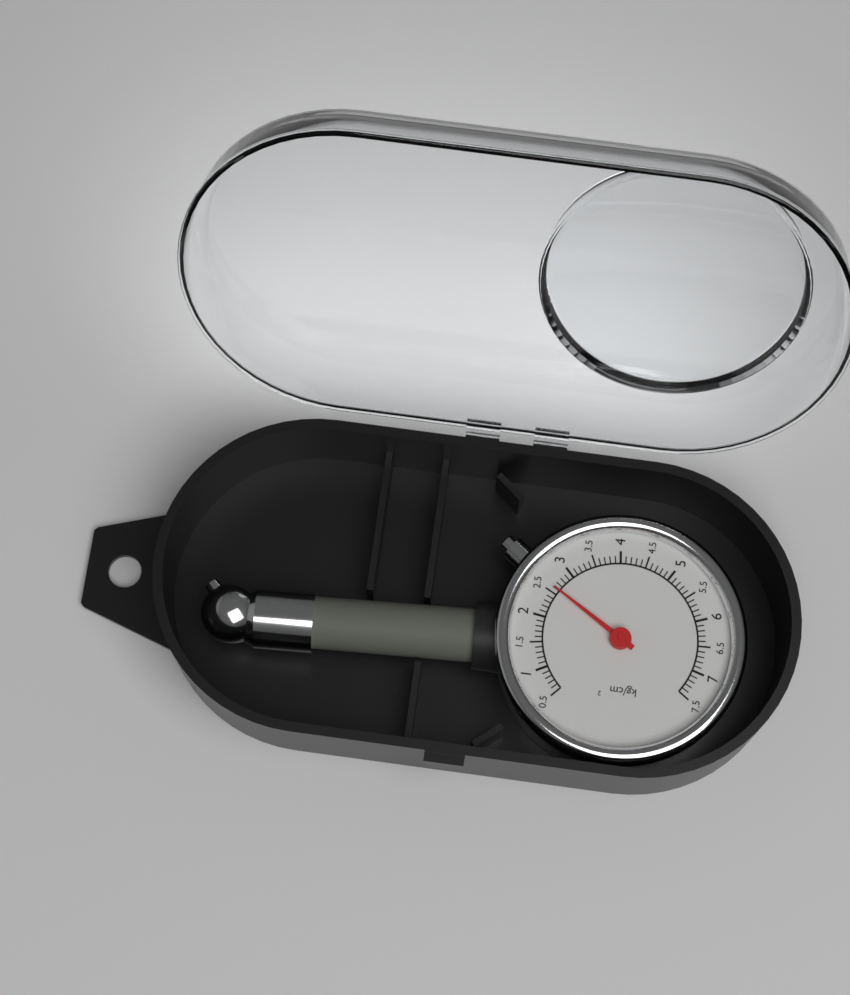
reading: 2.6 kg/cm²
